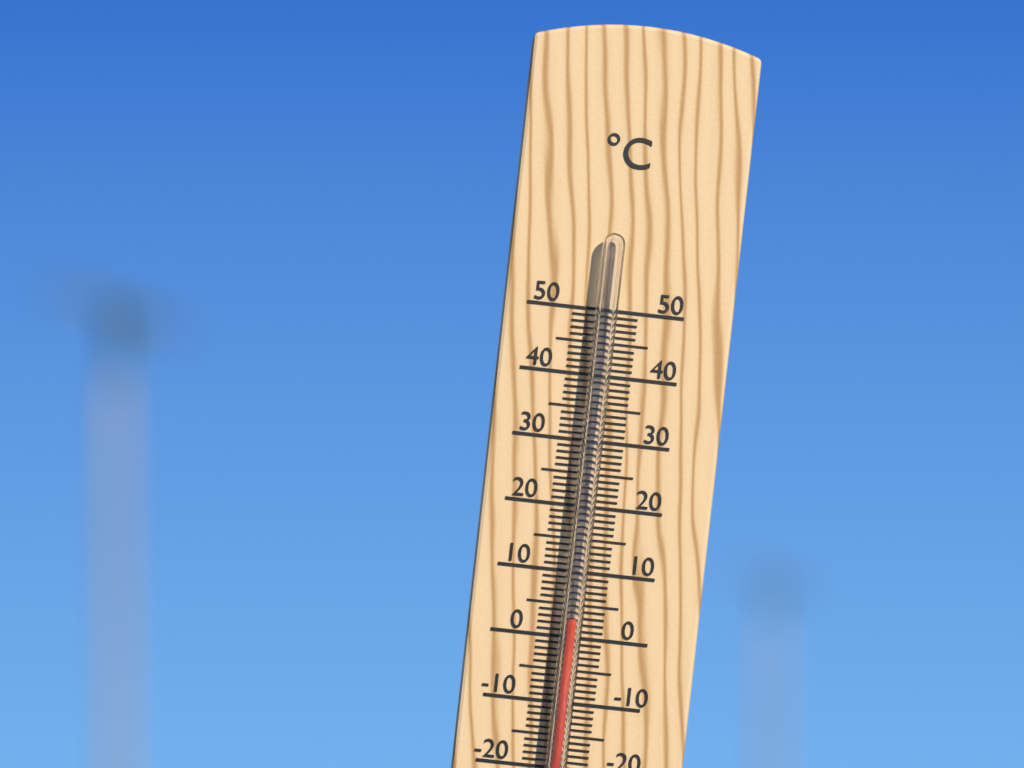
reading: 3 °C
